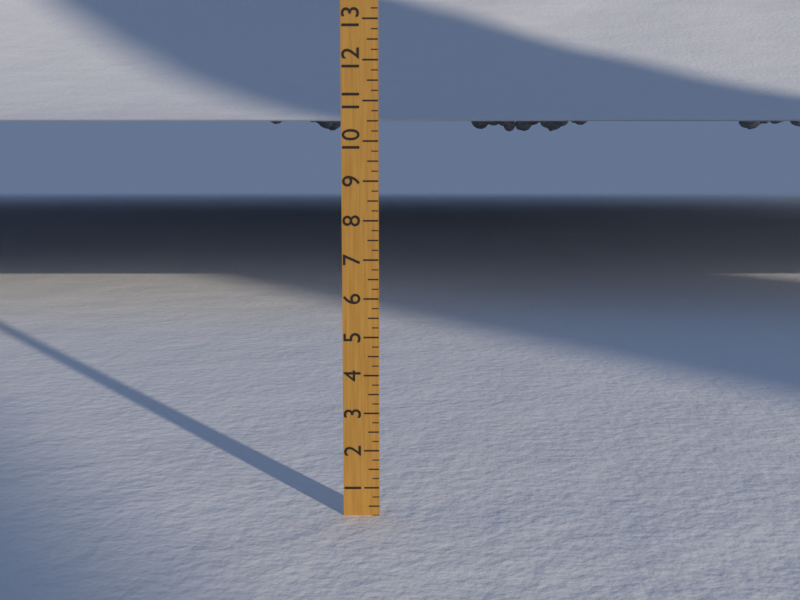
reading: 0.25 (no unit)
